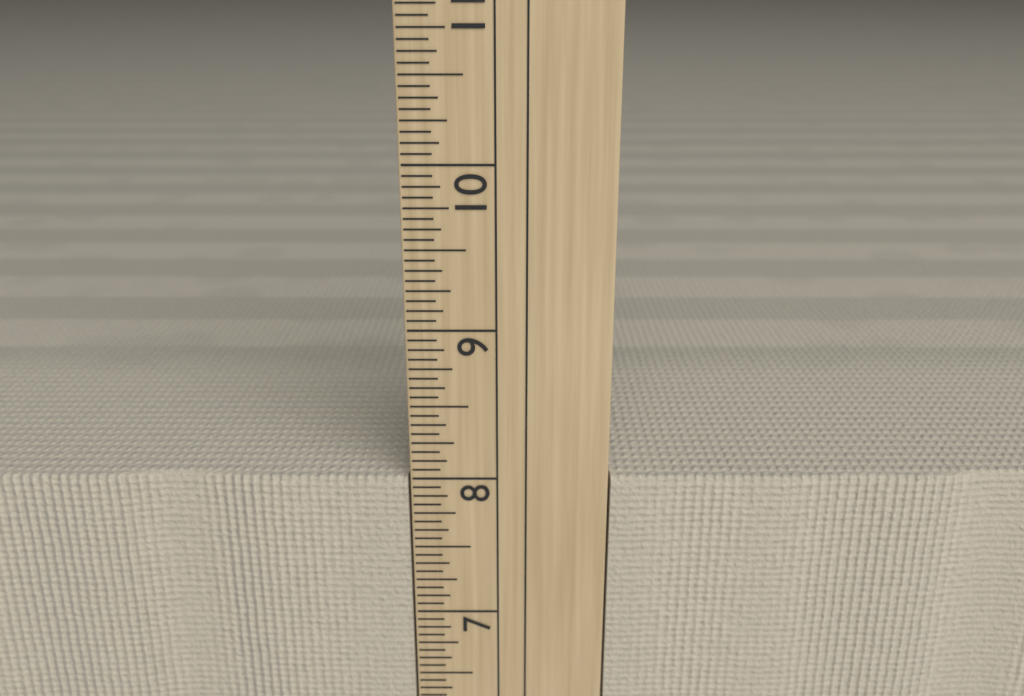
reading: 8.0000 in
